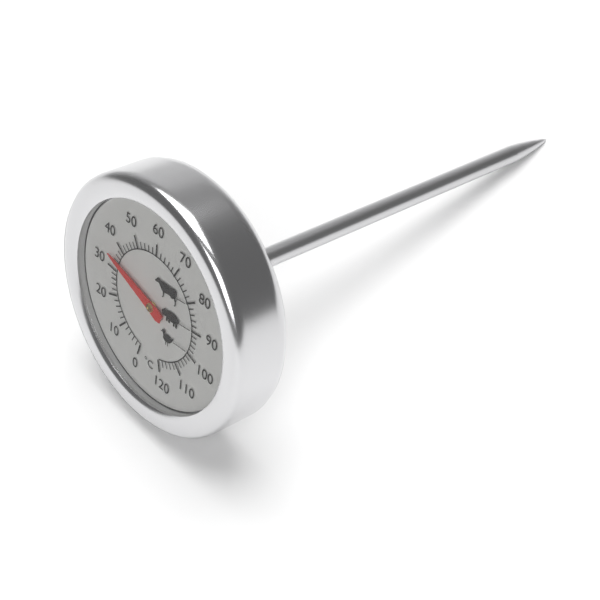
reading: 34 °C
